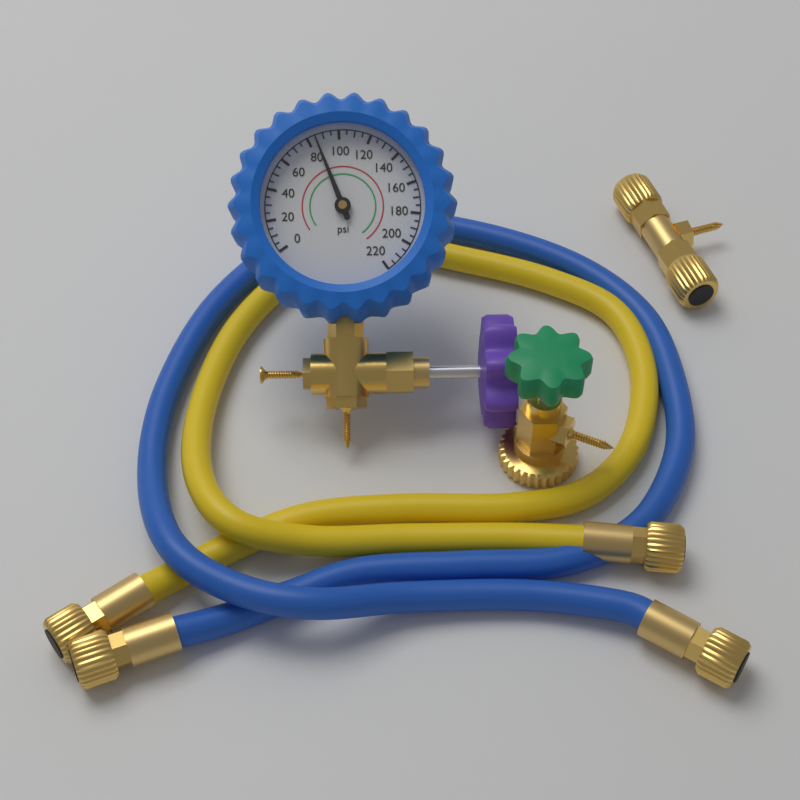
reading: 85 psi
